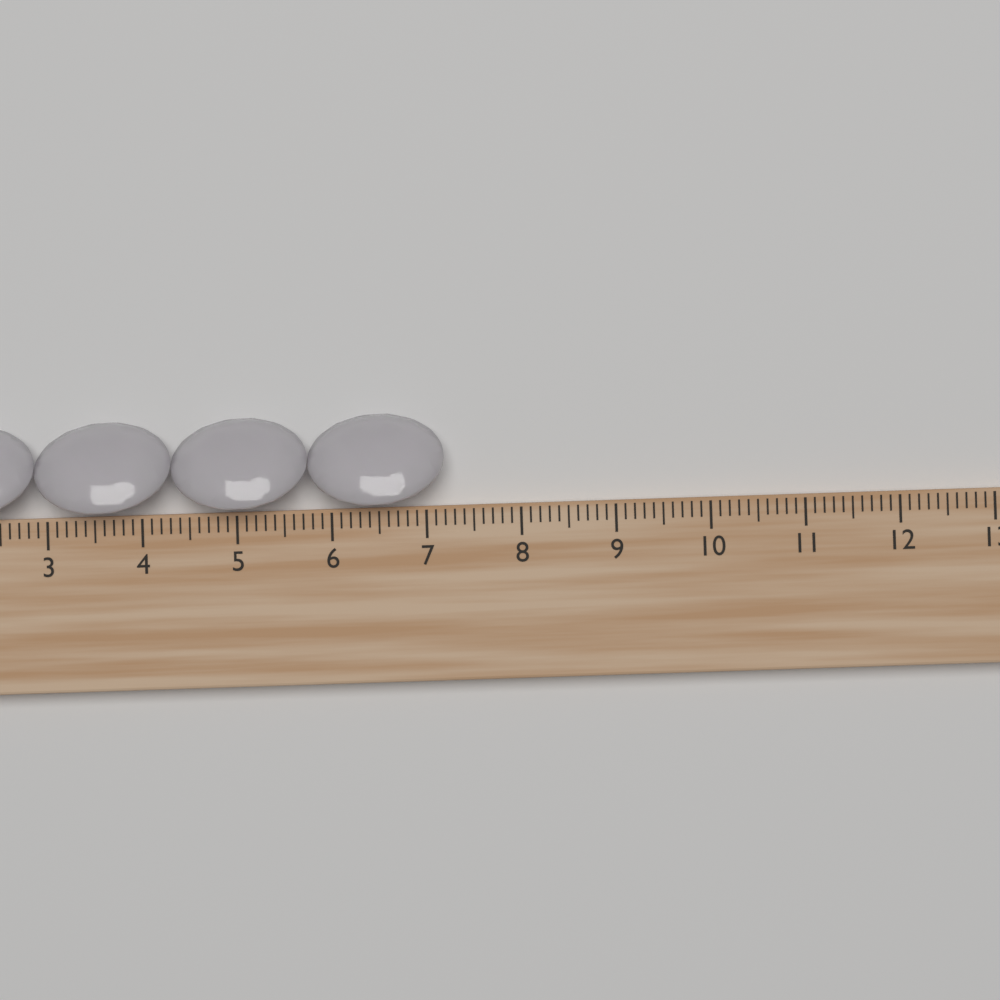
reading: 7.2 cm
